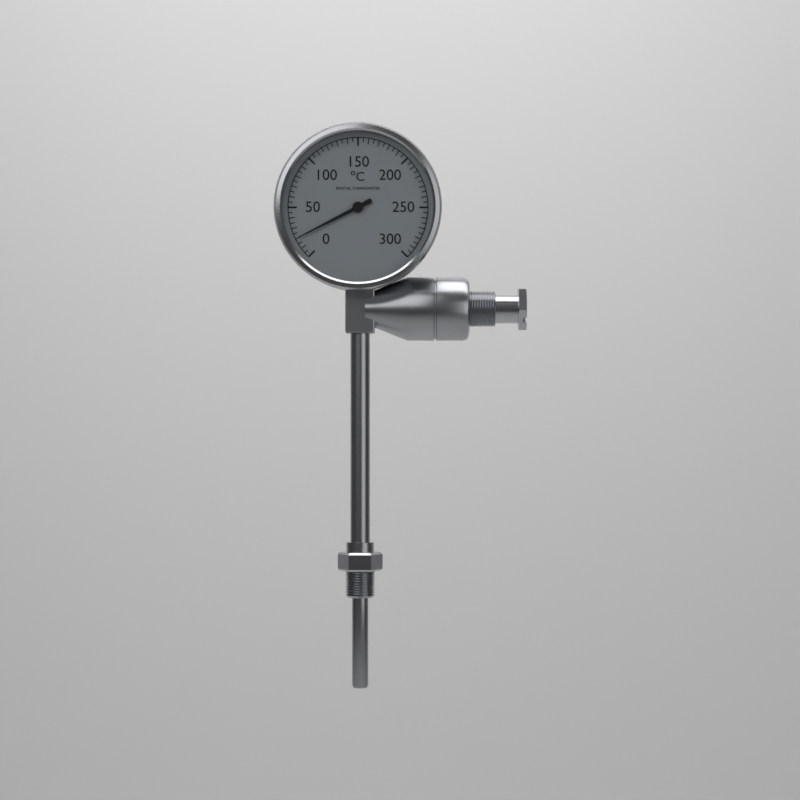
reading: 20 °C
